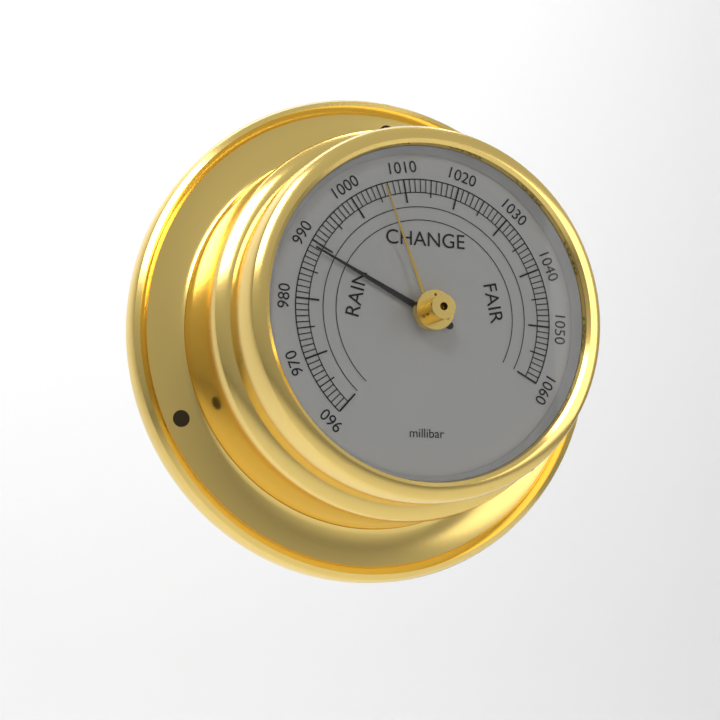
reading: 989 millibar
